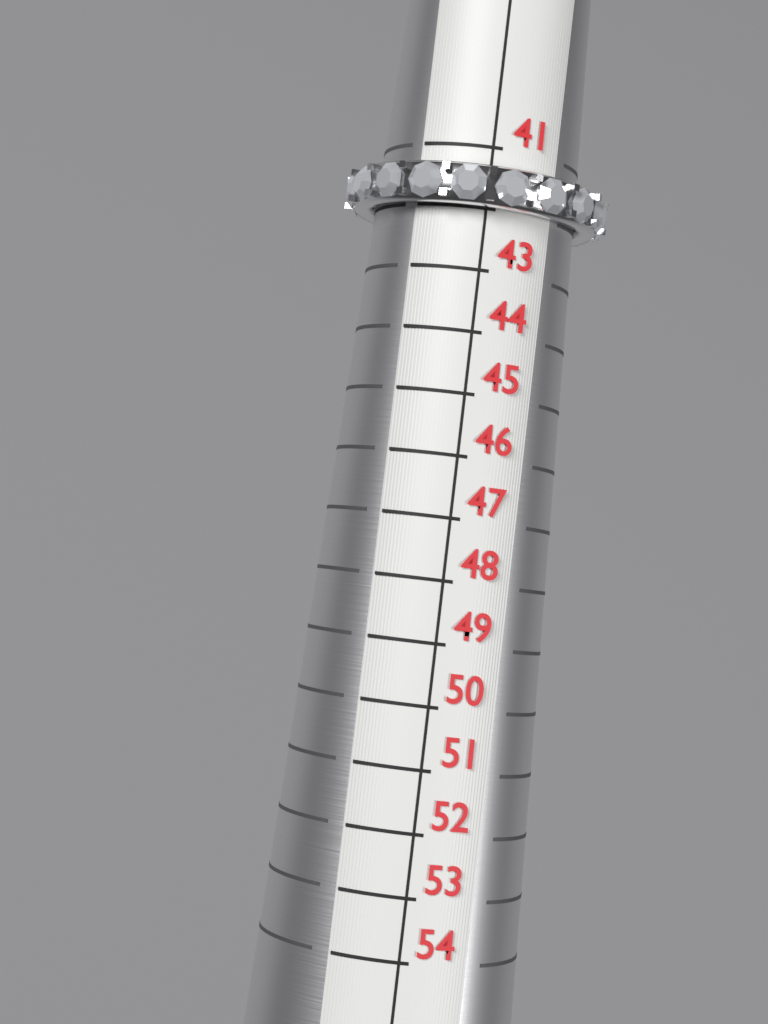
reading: 42 (no unit)
